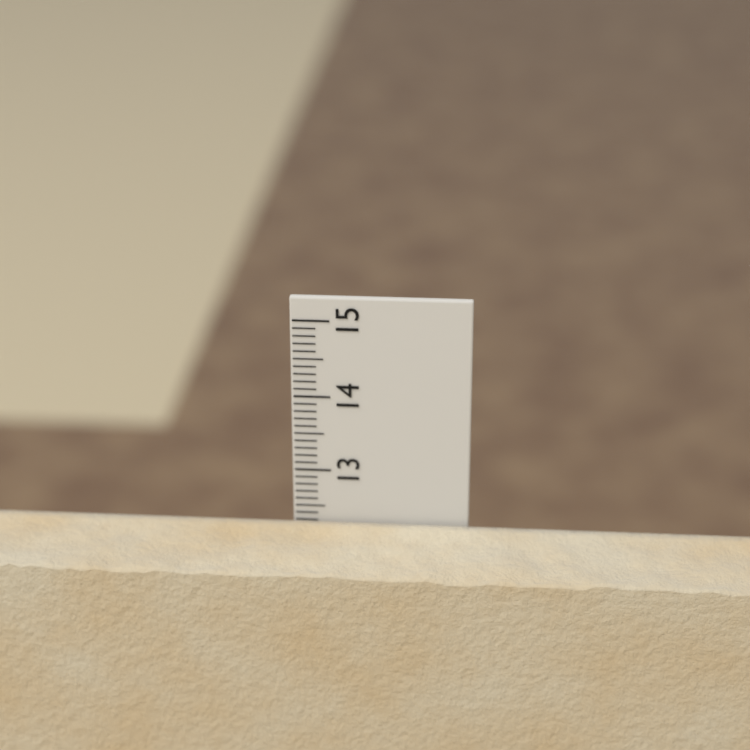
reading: 12.3 cm
